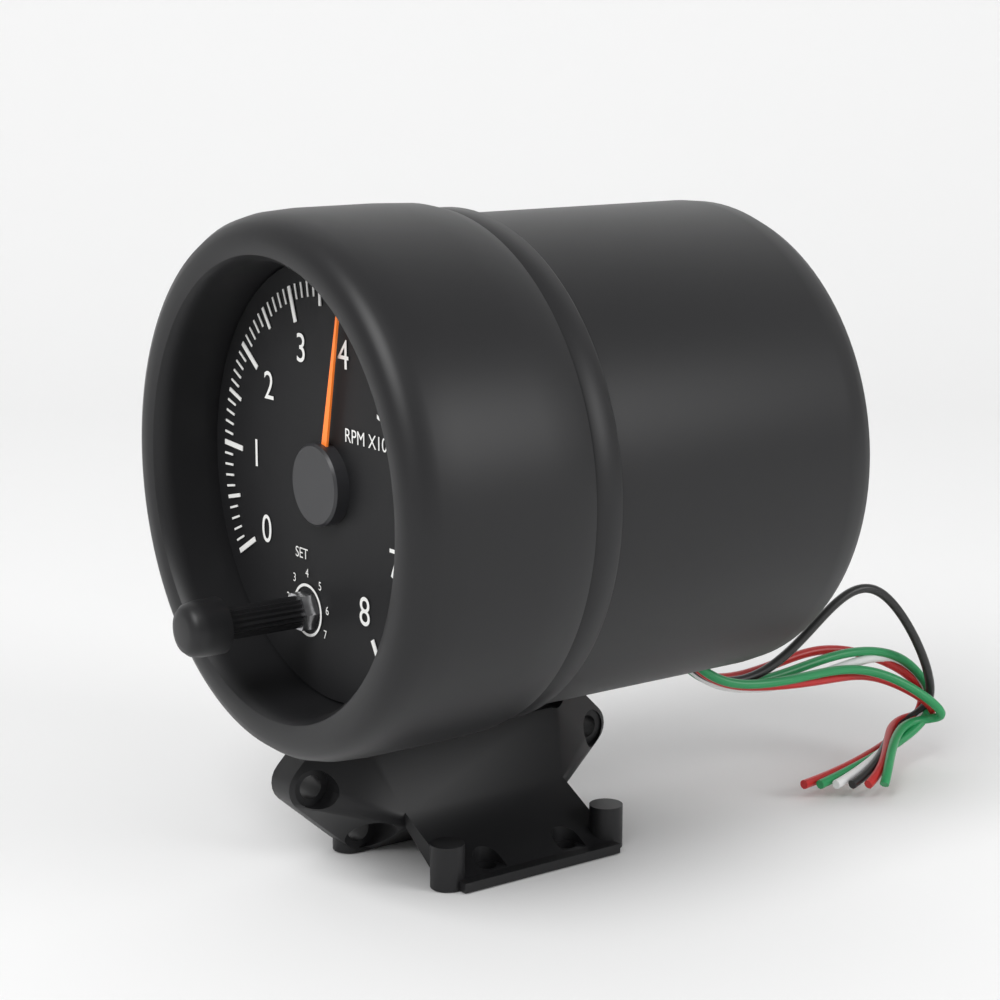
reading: 3.9 RPM x1000
